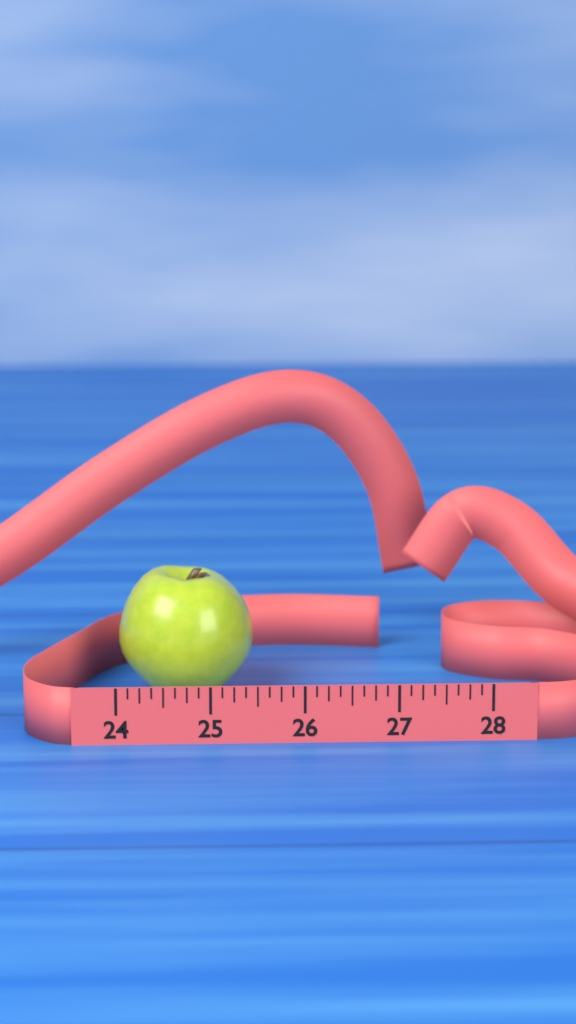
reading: 25.500 (no unit)
